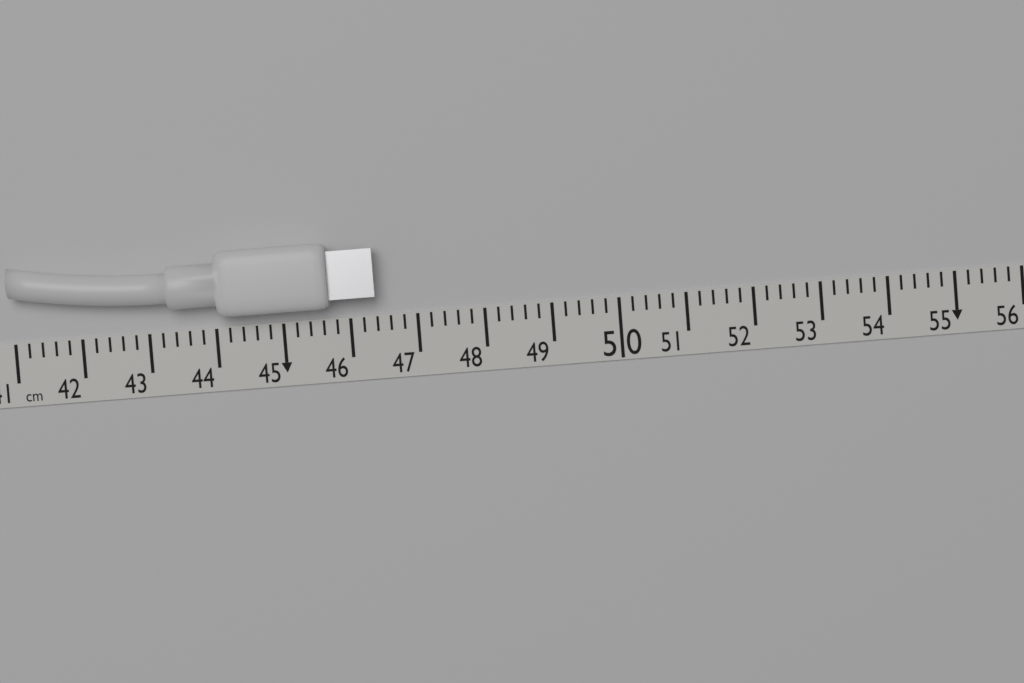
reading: 46.4 cm
